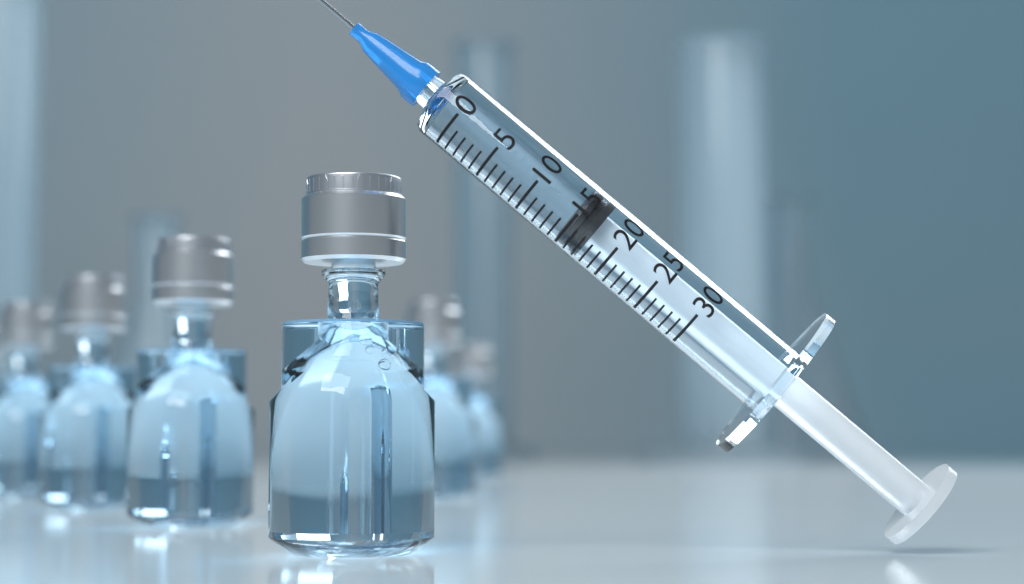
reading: 15 (no unit)
